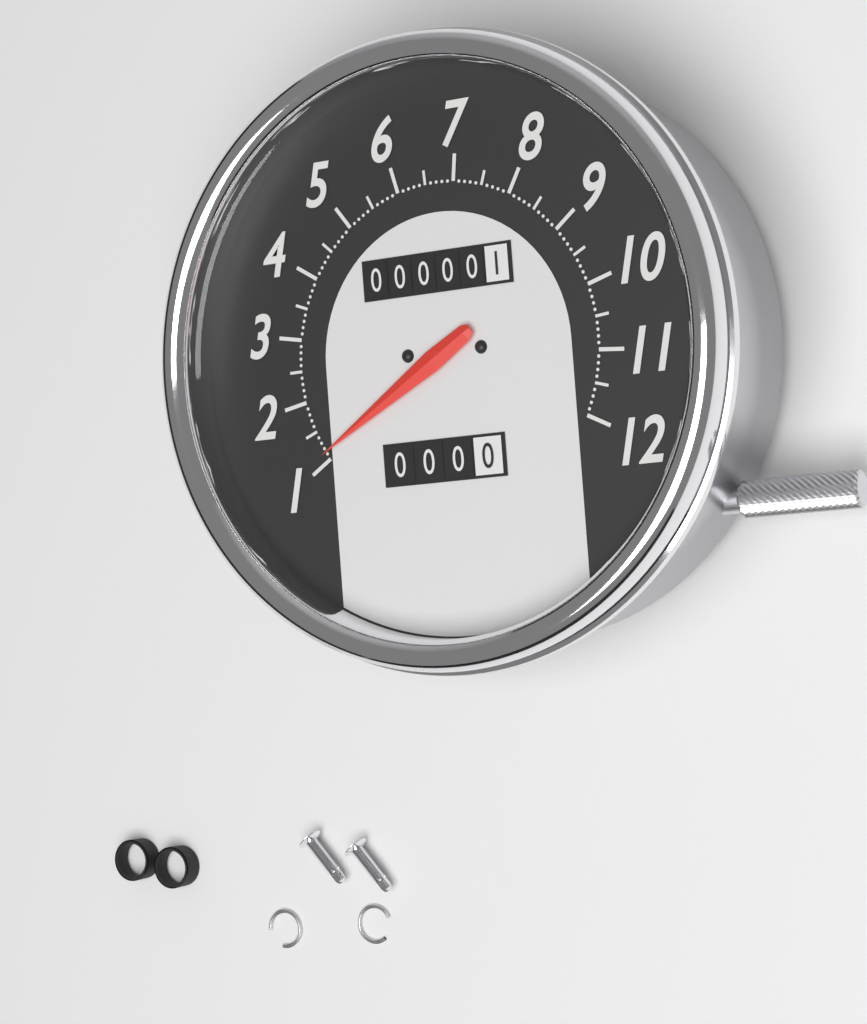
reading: 1.1 (no unit)
